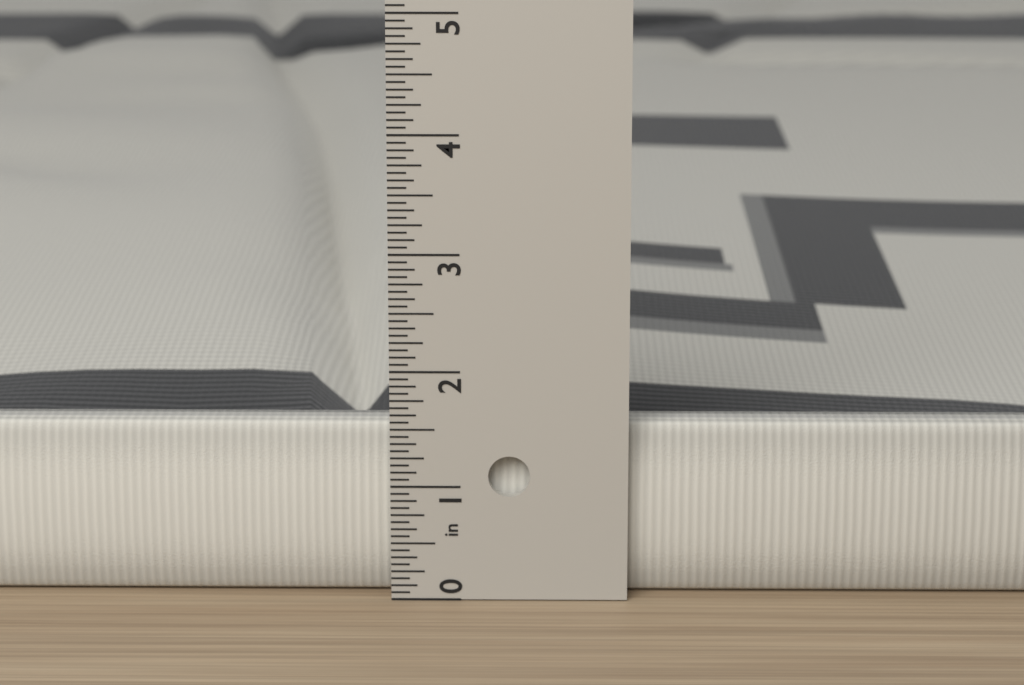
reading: 1.5000 in
